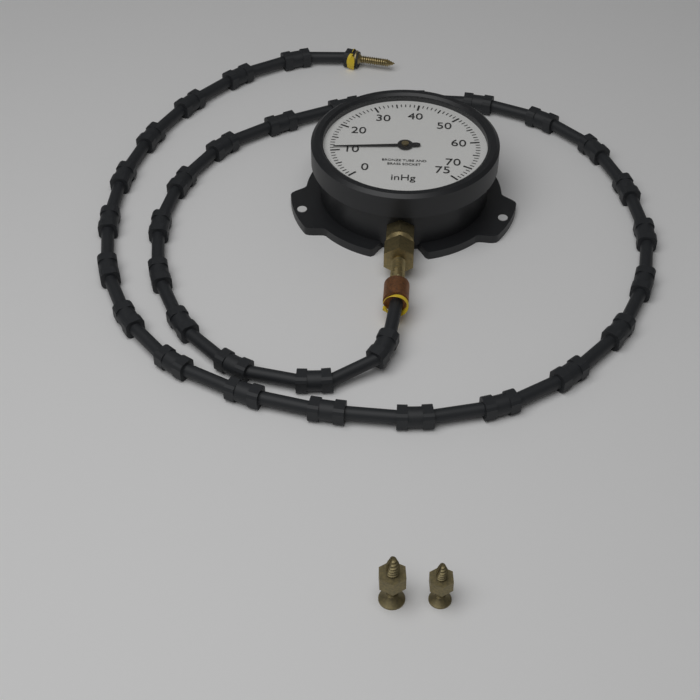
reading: 11 inHg
